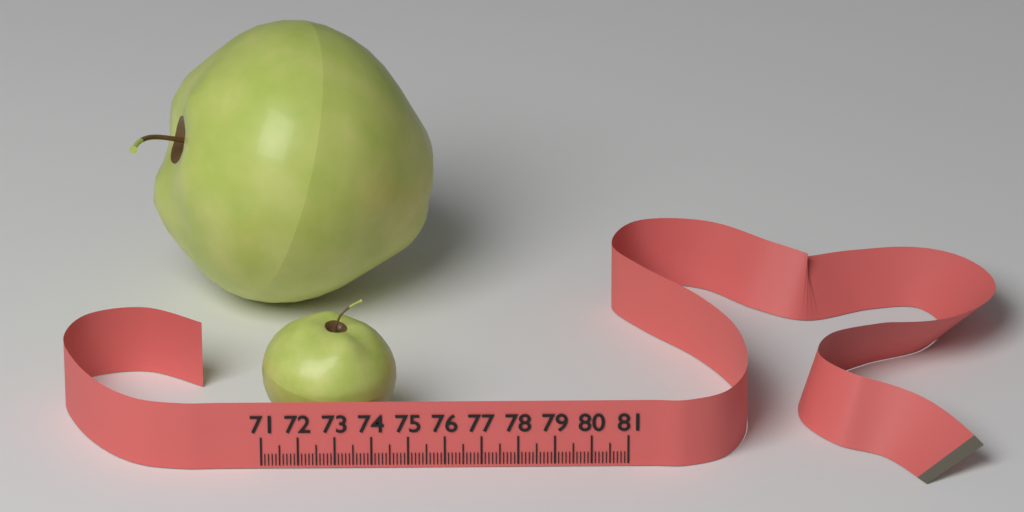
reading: 74.7 (no unit)
